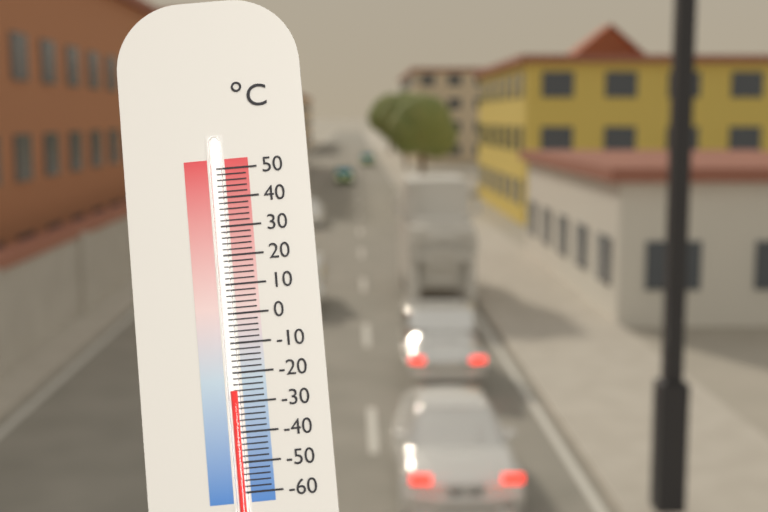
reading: -26 °C
